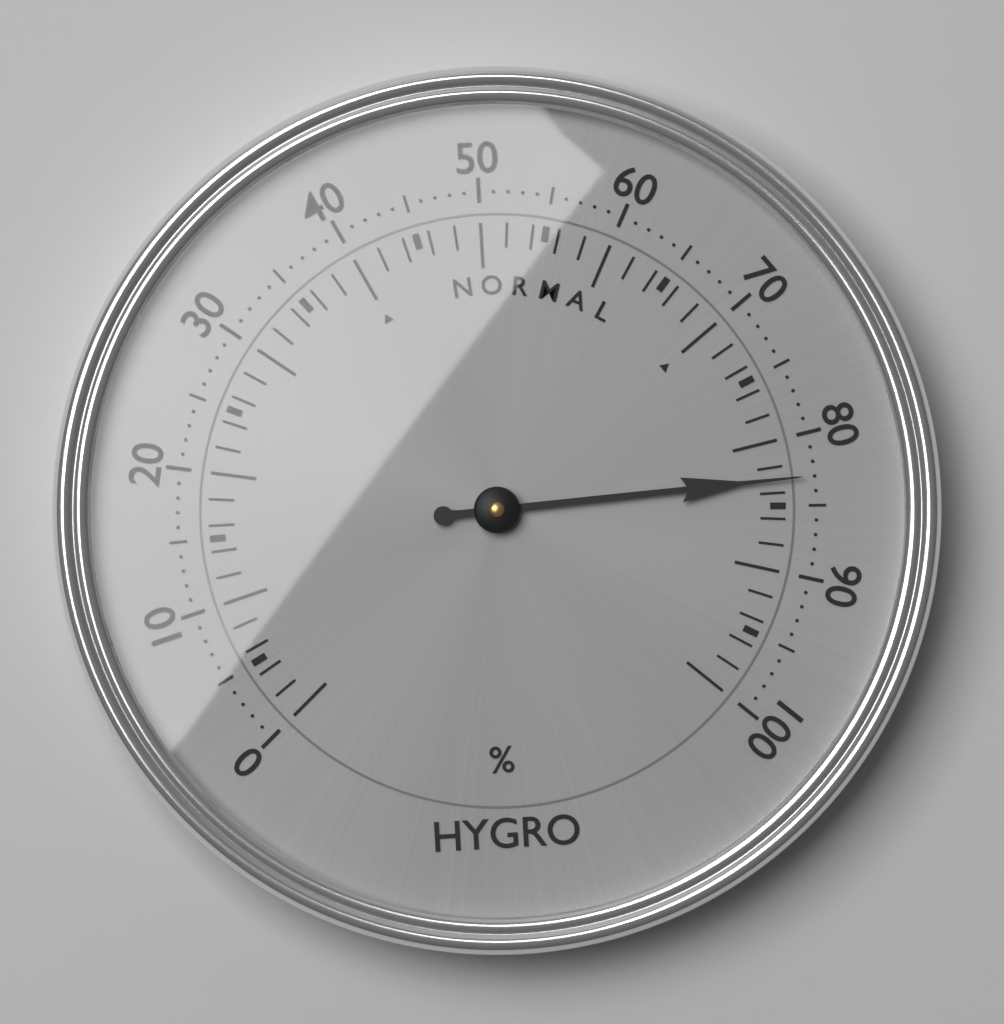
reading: 83 %
